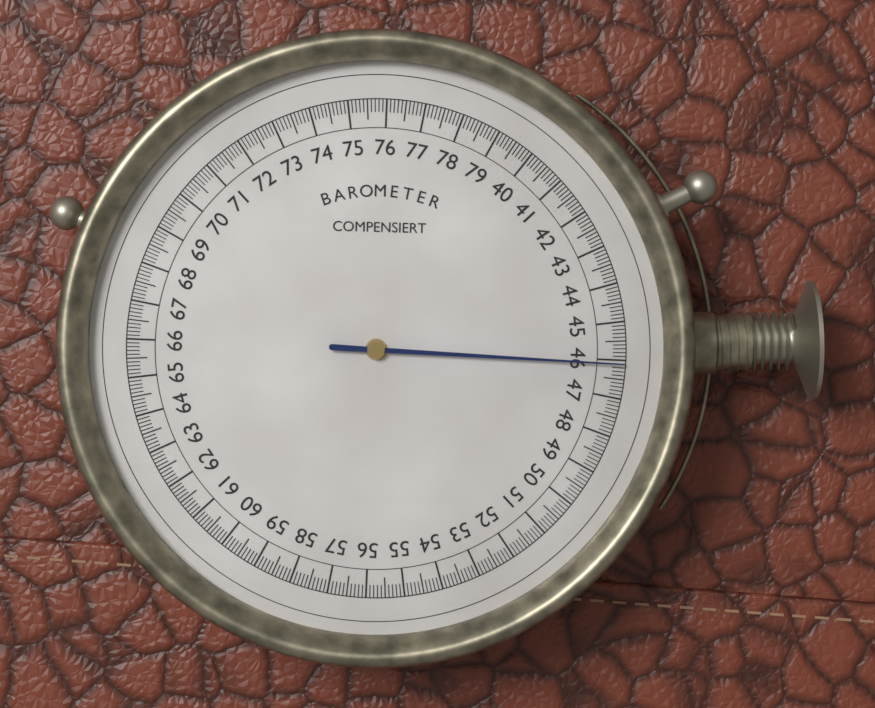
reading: 46.1 (no unit)
